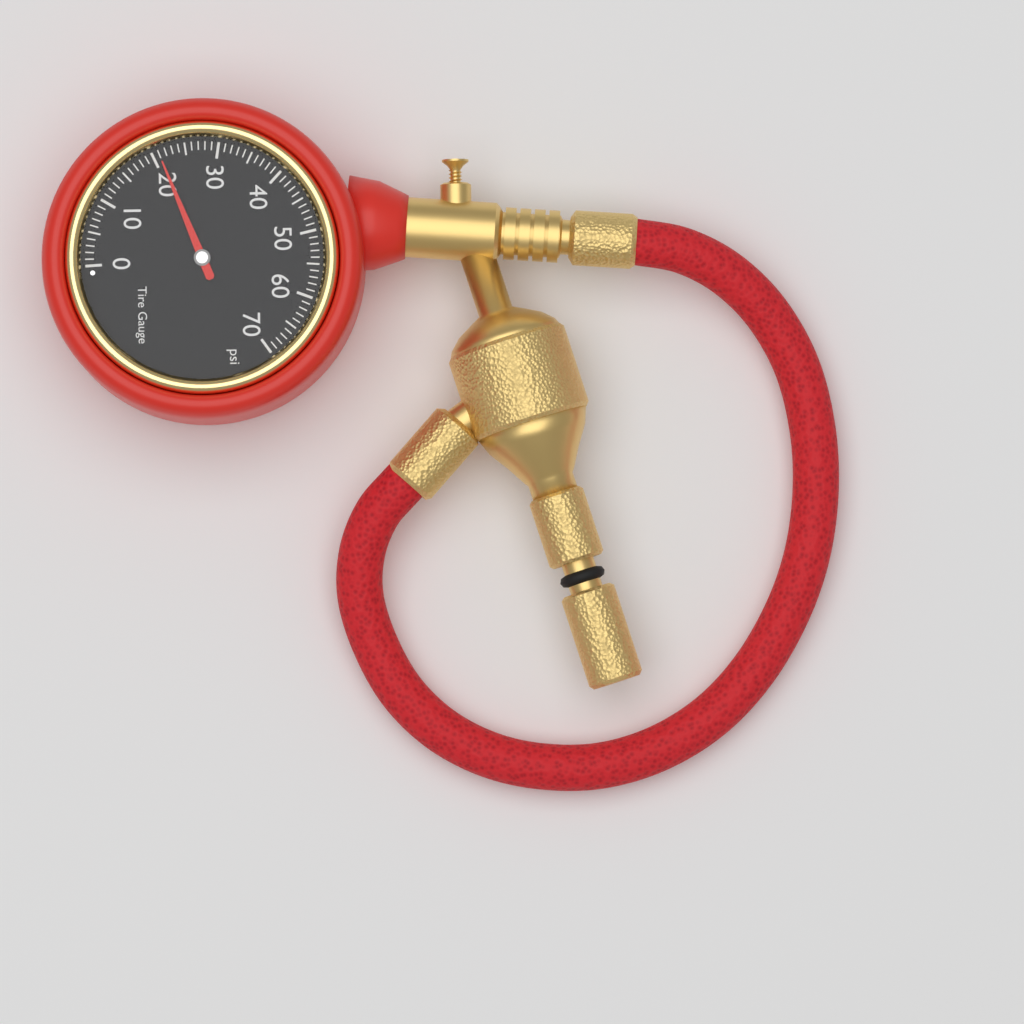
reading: 21 psi
